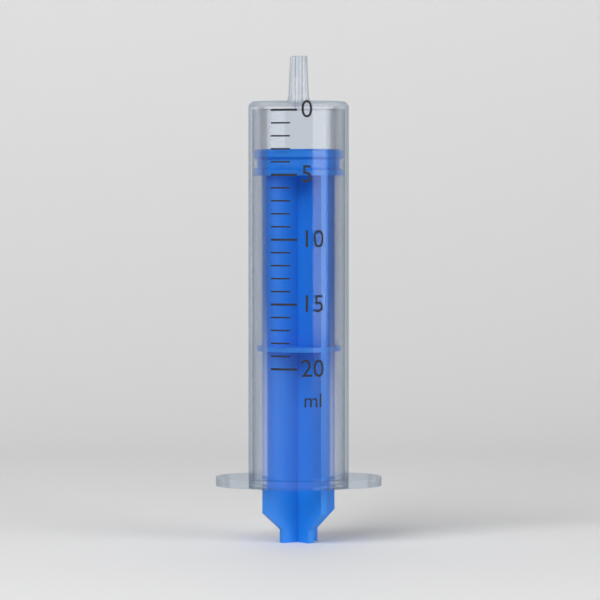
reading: 3 ml
